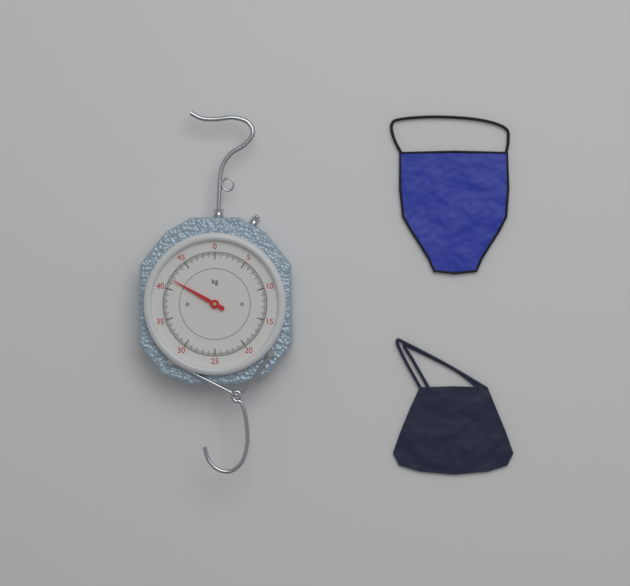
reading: 41.6 kg
